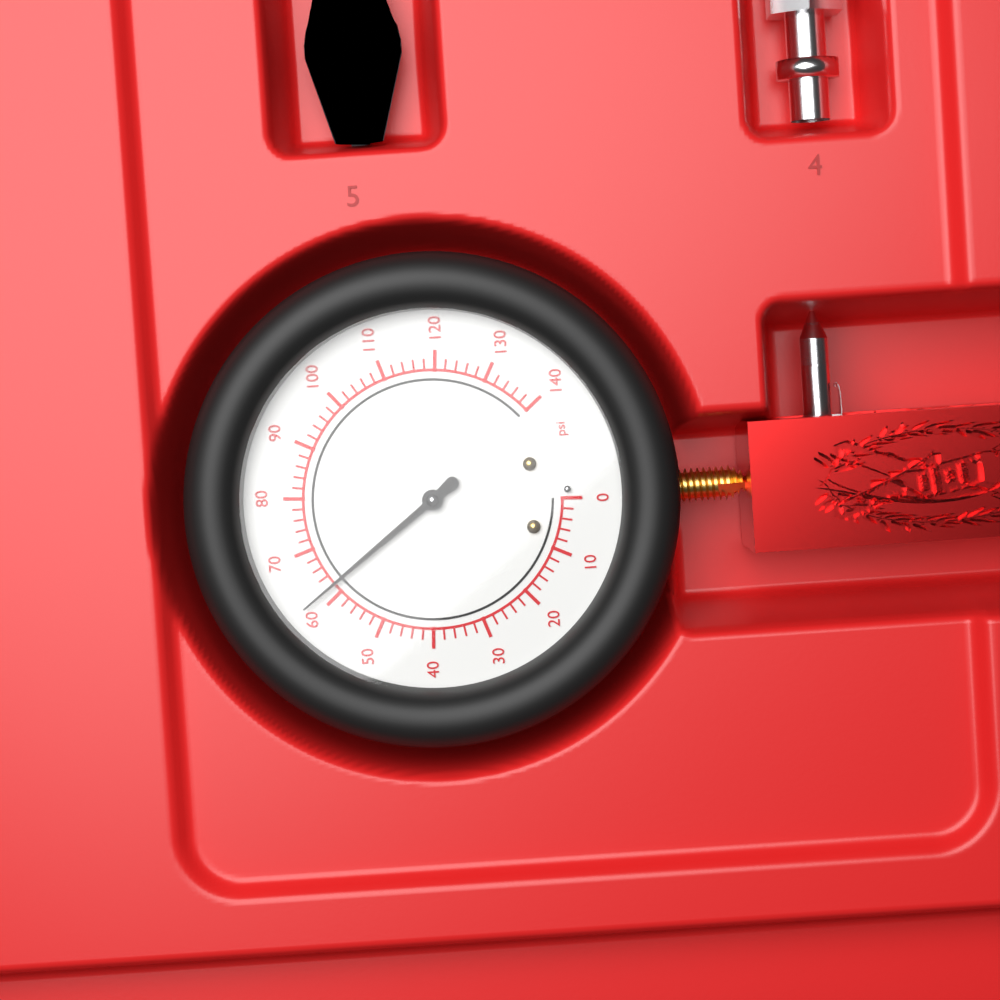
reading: 62 psi
